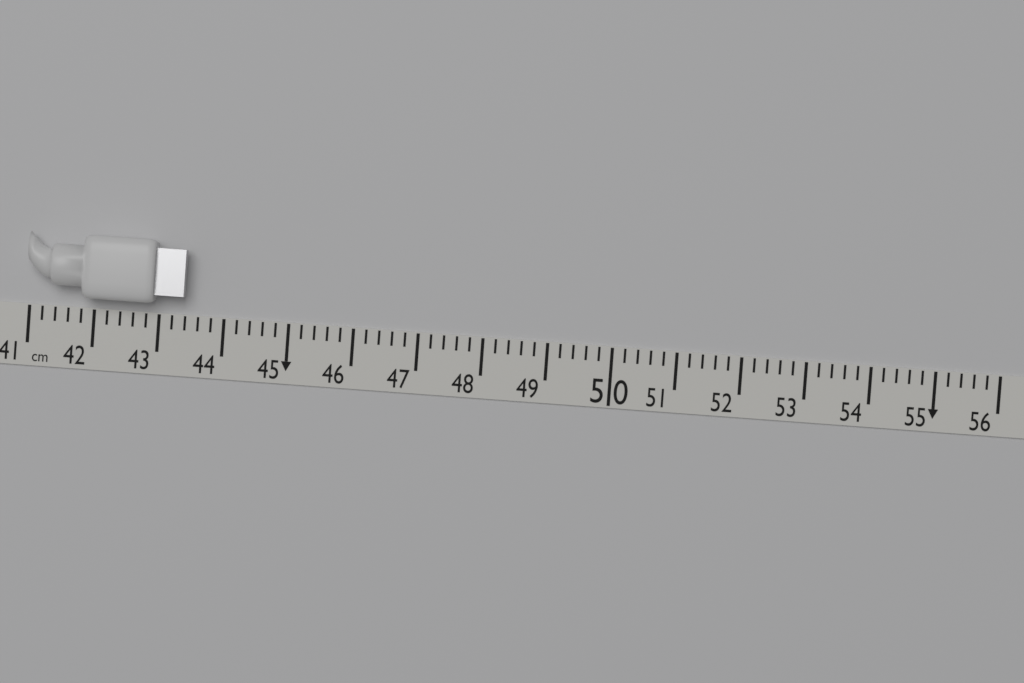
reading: 43.4 cm
